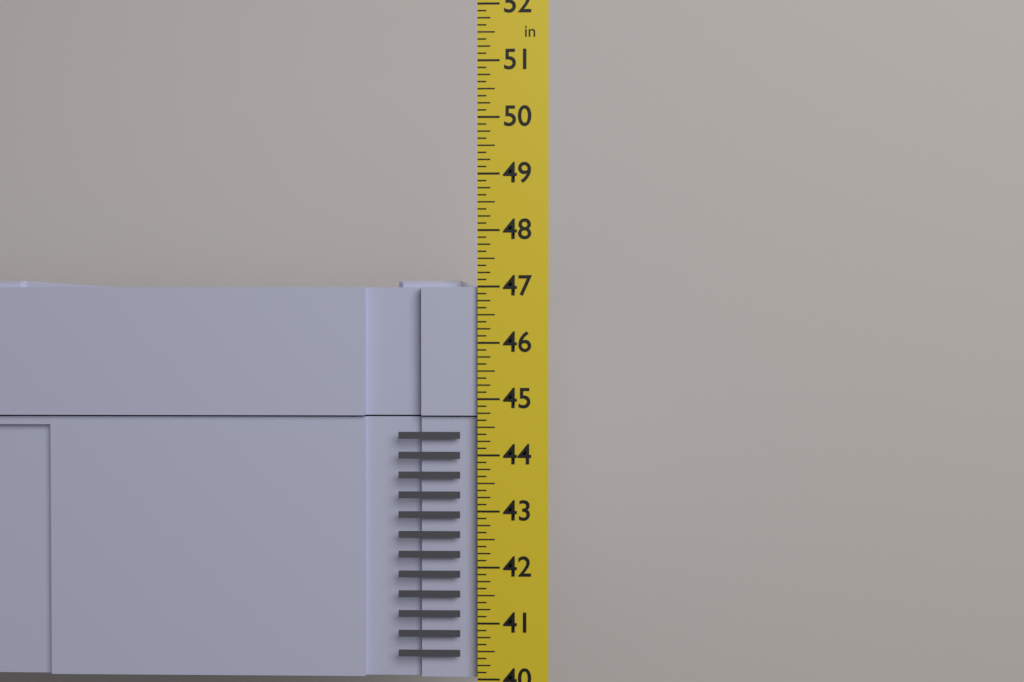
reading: 47.125 in
